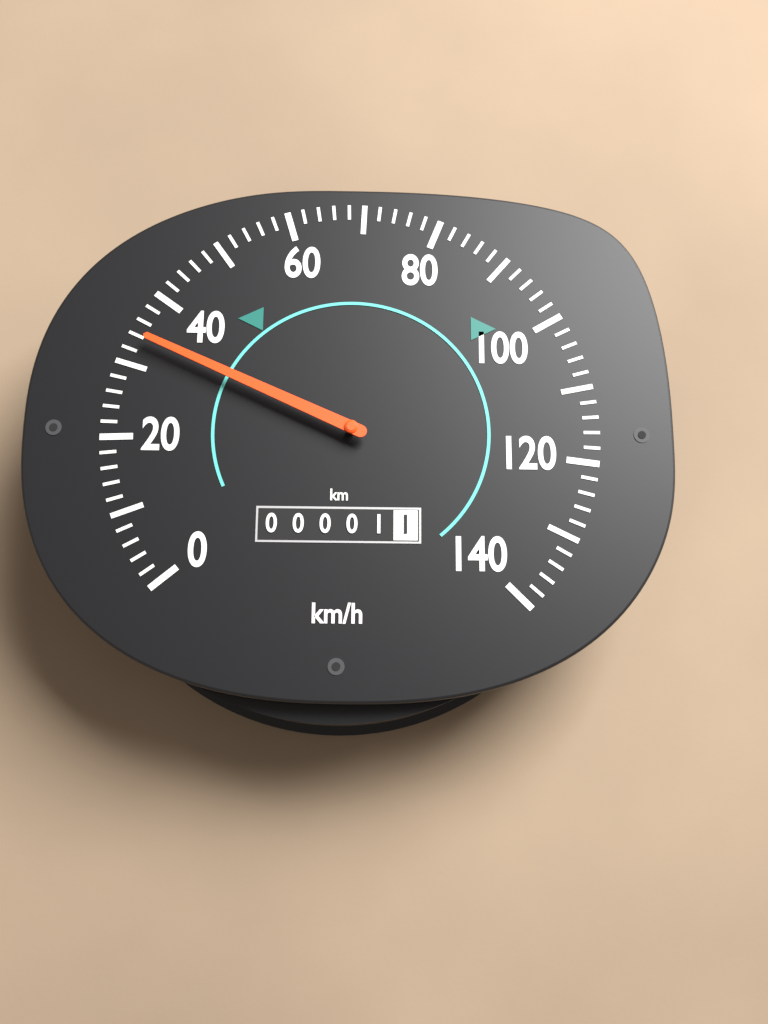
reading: 34 km/h
